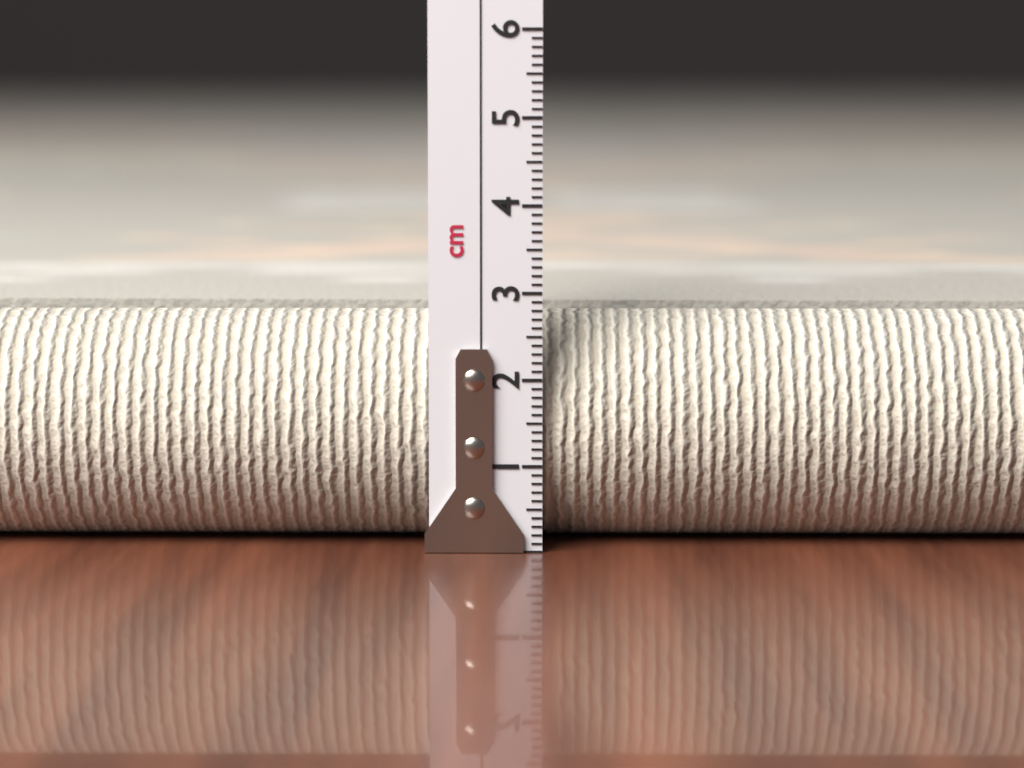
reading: 2.7 cm
